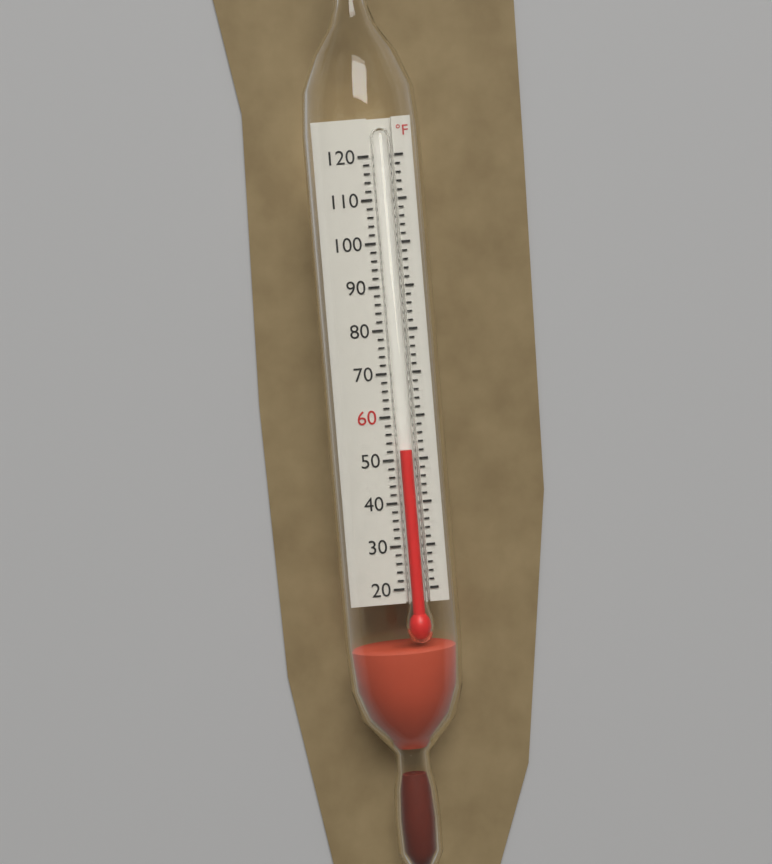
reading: 52 °F
